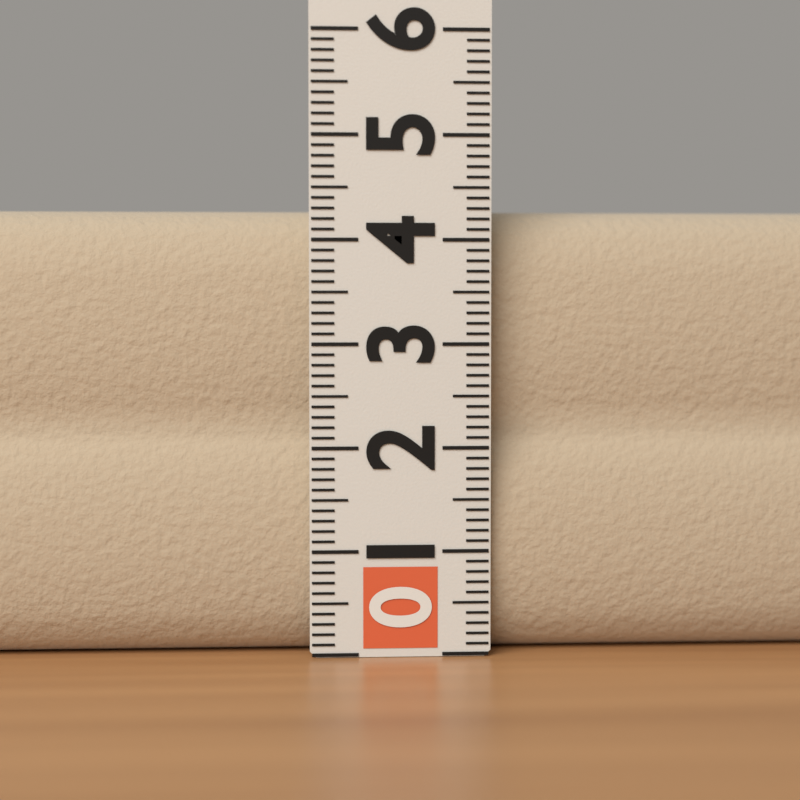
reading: 4.3 (no unit)
